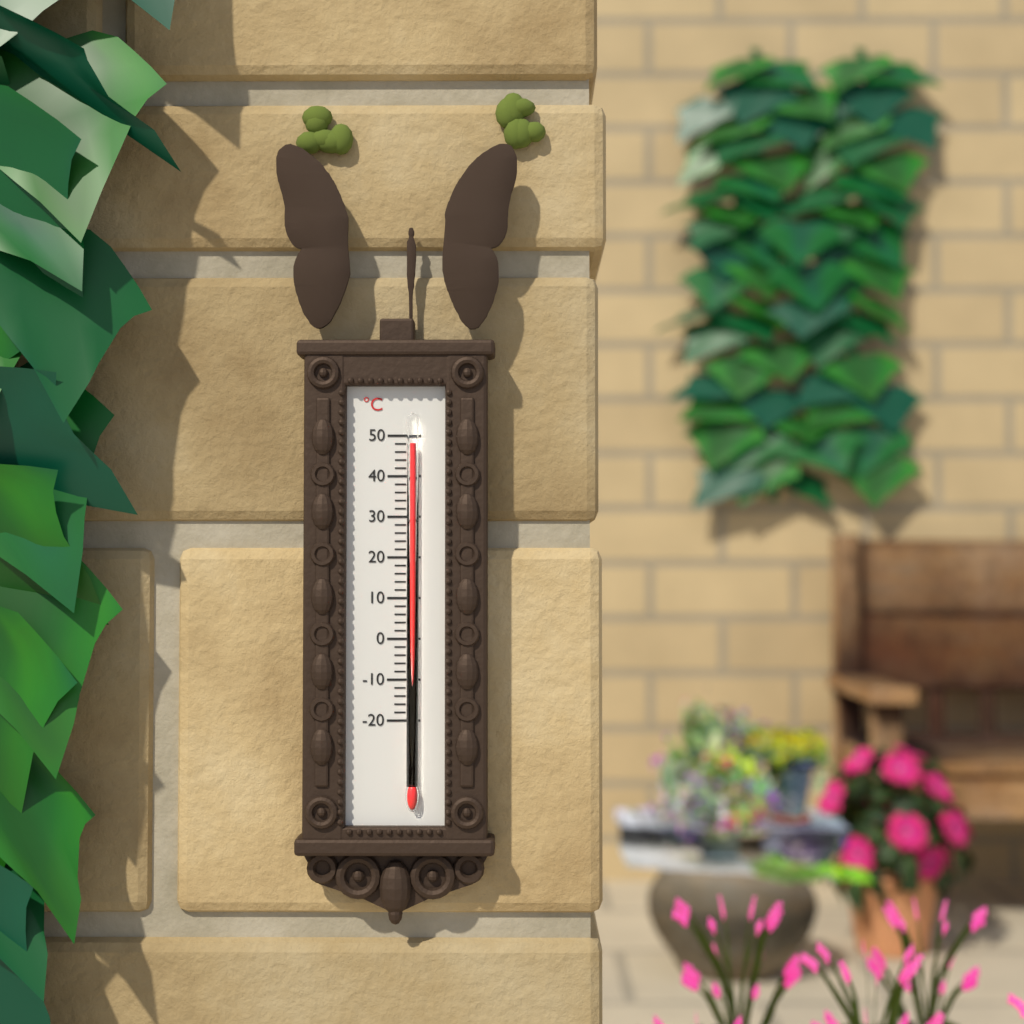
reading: 48 °C
